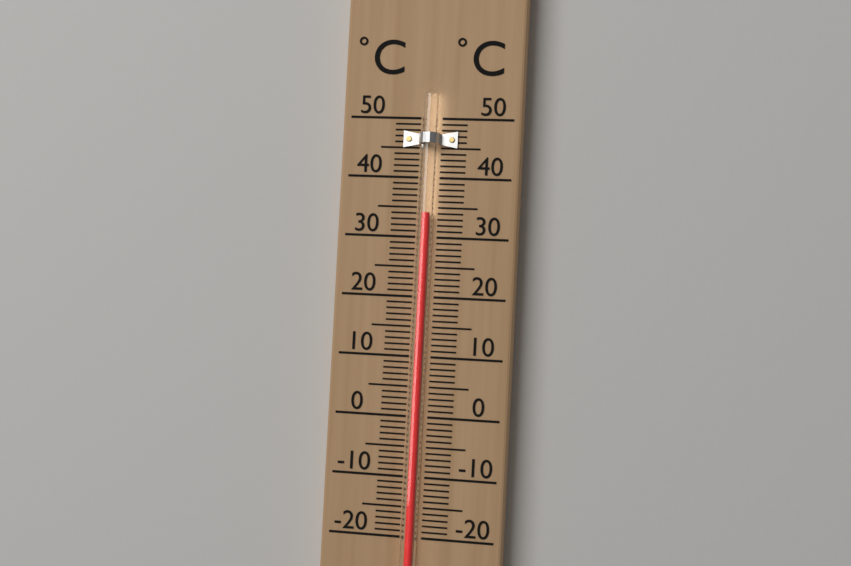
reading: 34 °C
